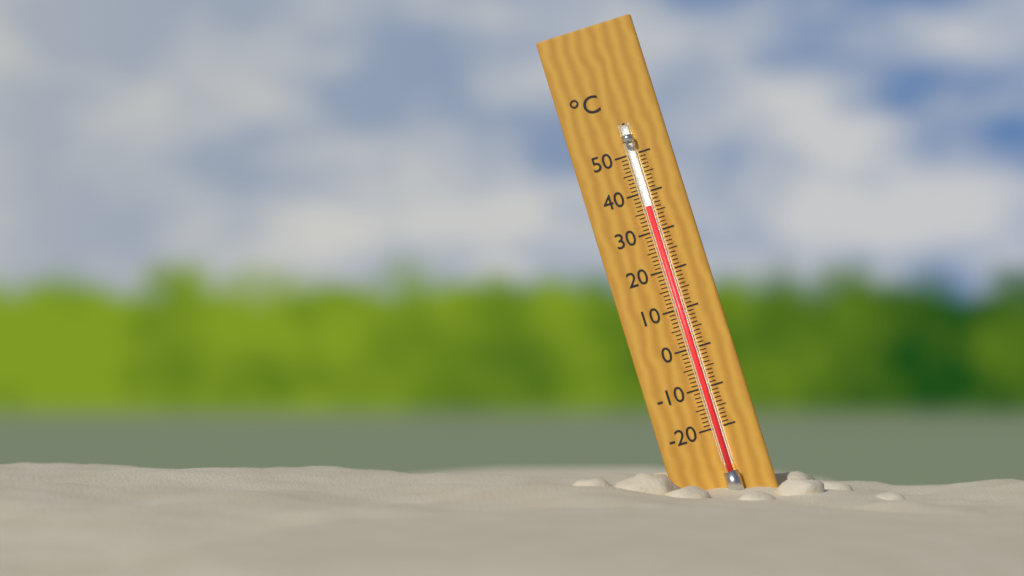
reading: 36 °C
